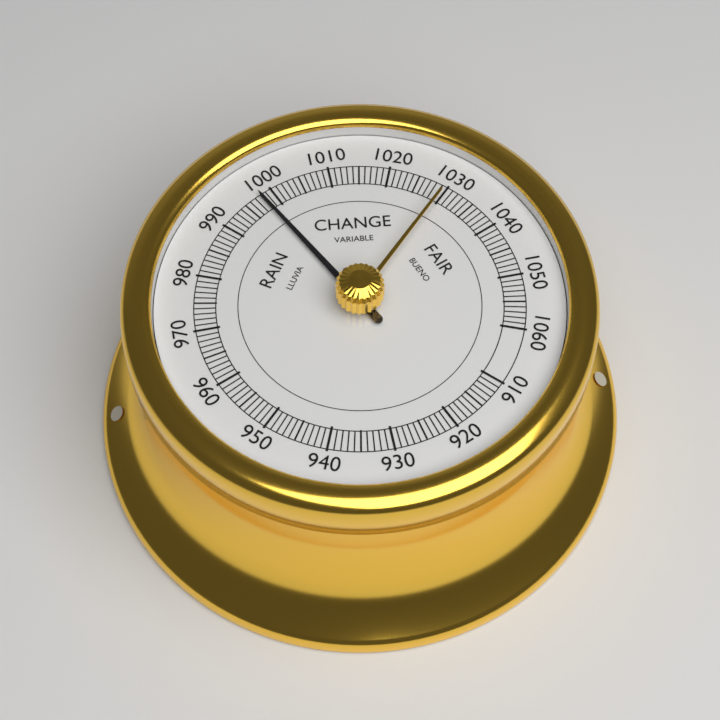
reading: 998 (no unit)
